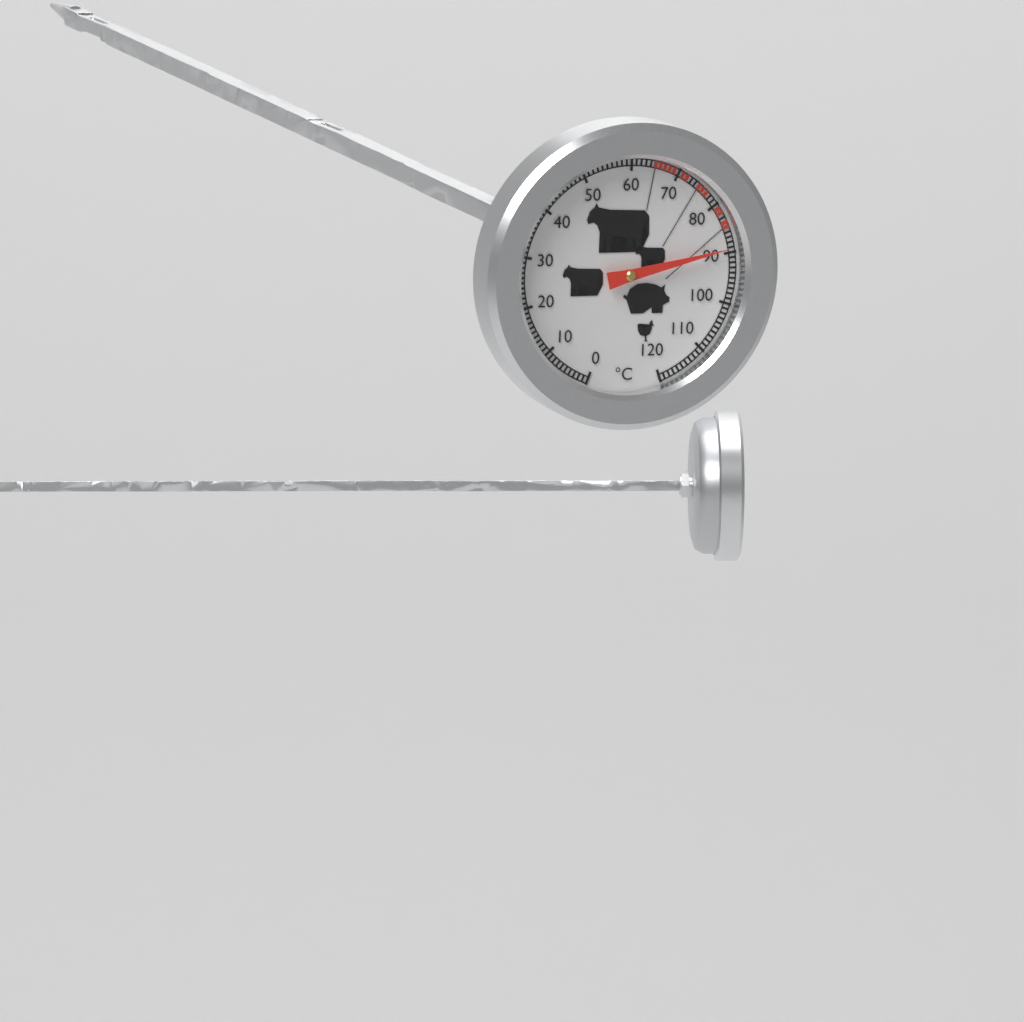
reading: 89 °C
